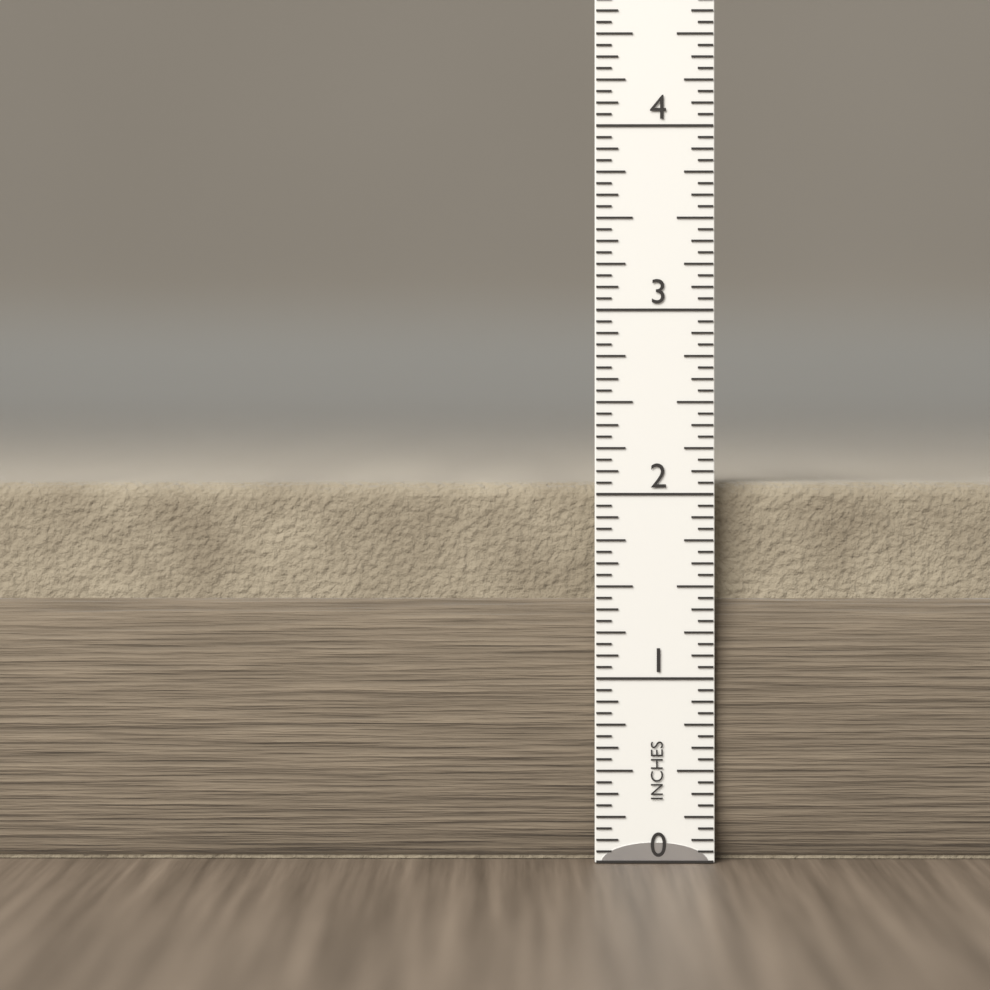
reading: 2.0625 in
